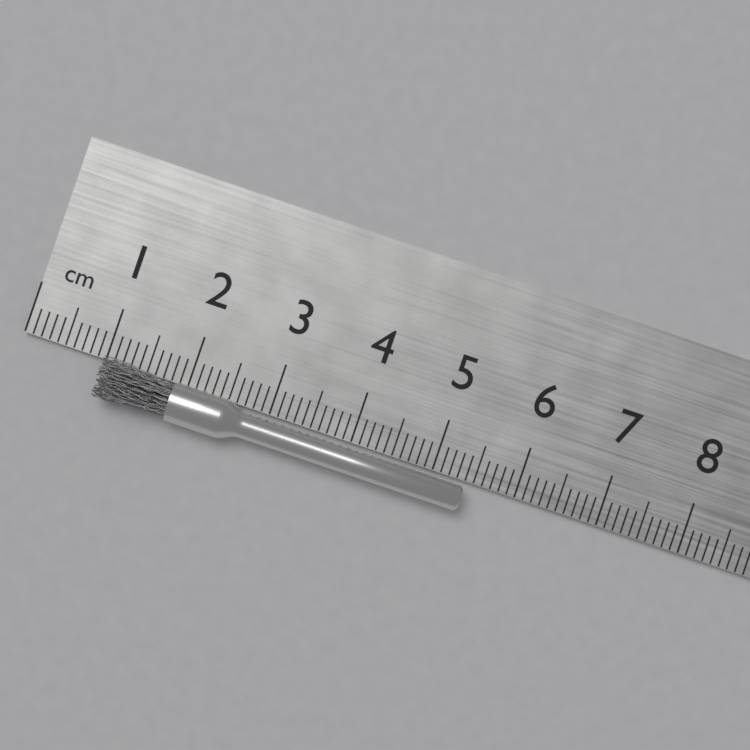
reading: 5.4 cm
